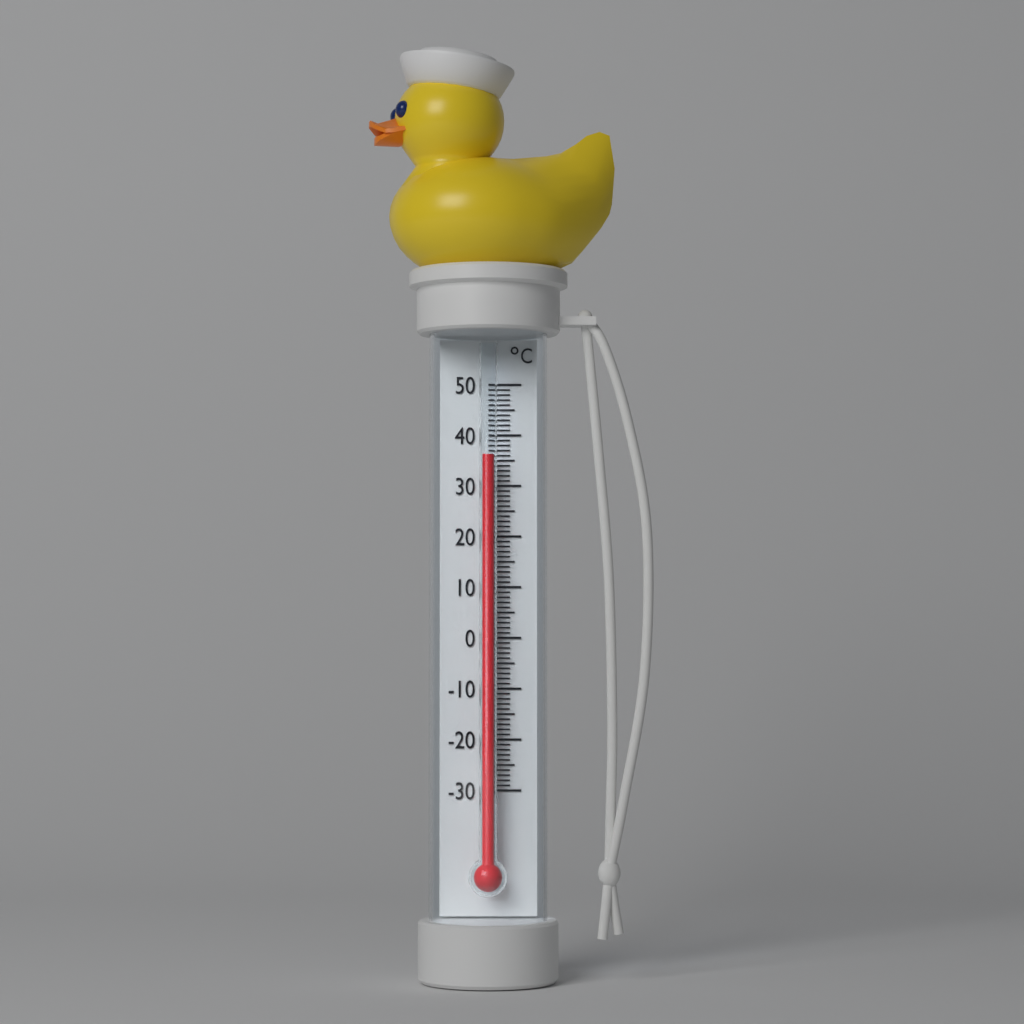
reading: 36 °C
